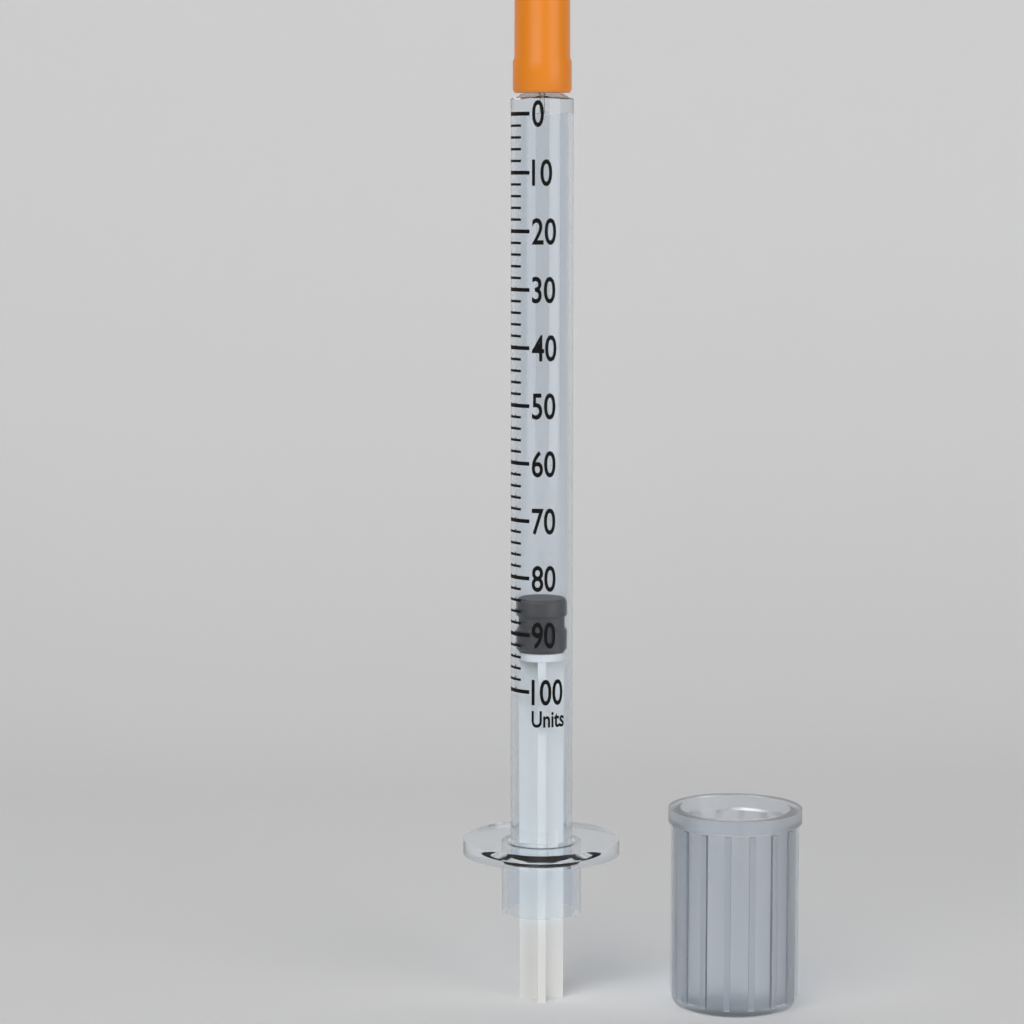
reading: 84 units
